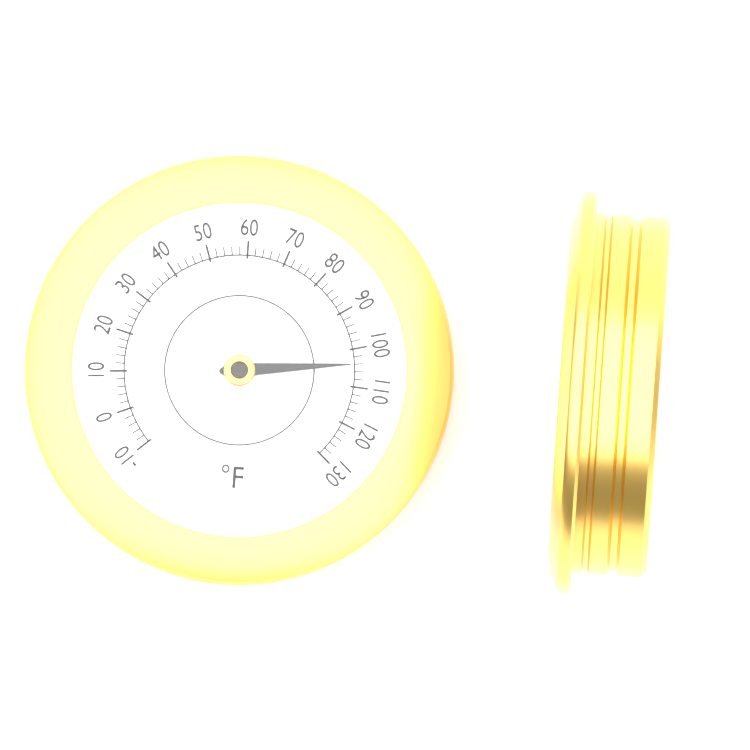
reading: 104 °F
